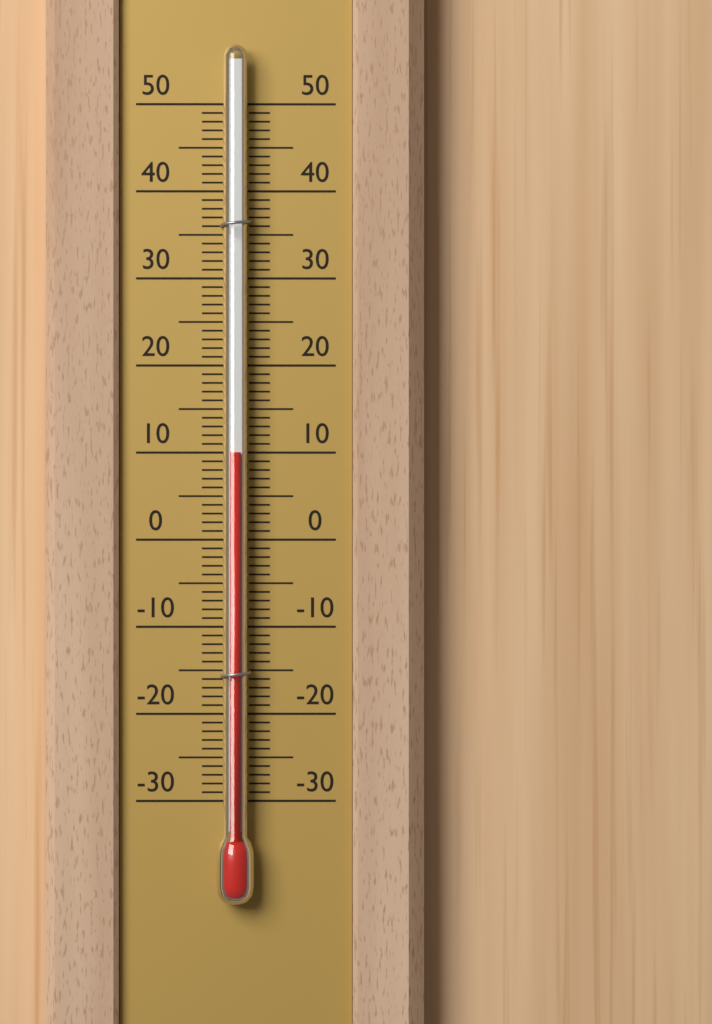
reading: 10 (no unit)
